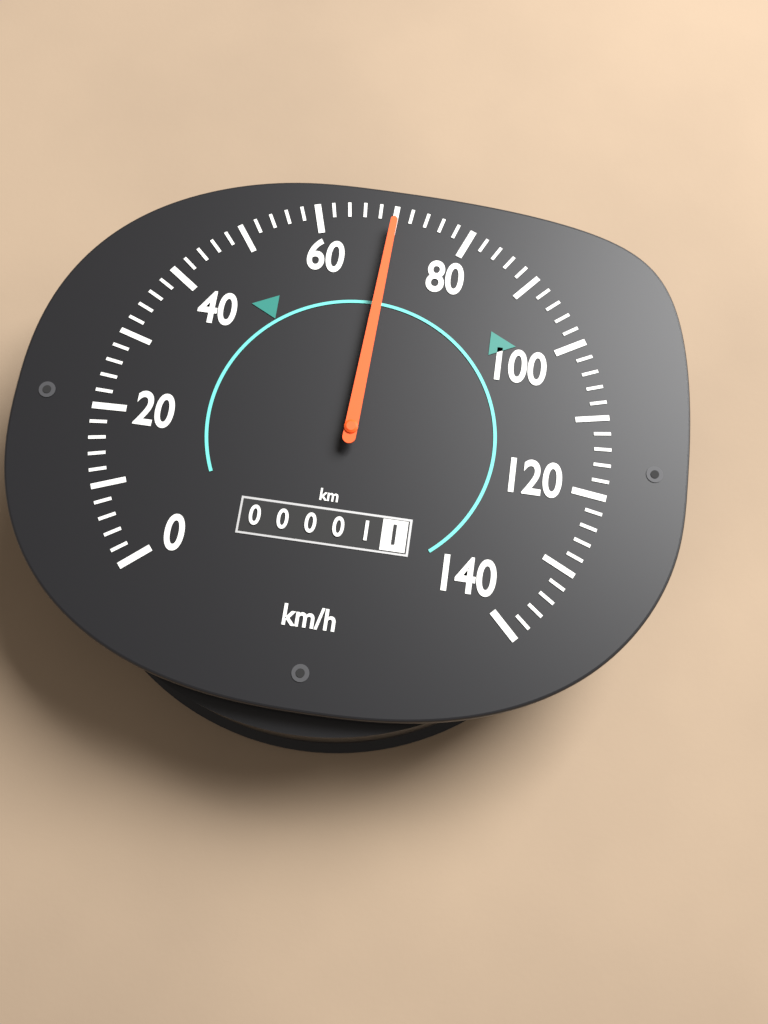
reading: 70 km/h
